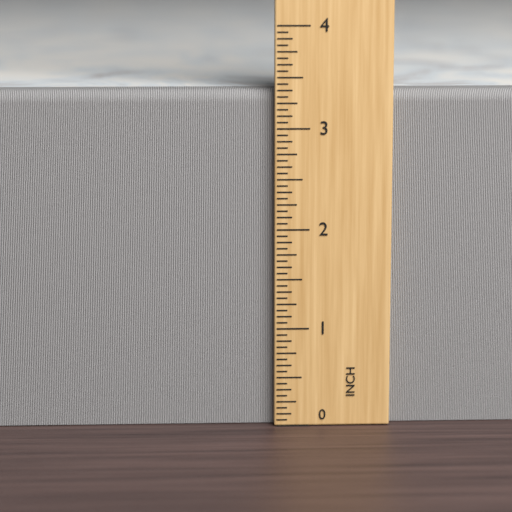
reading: 3.3750 in
